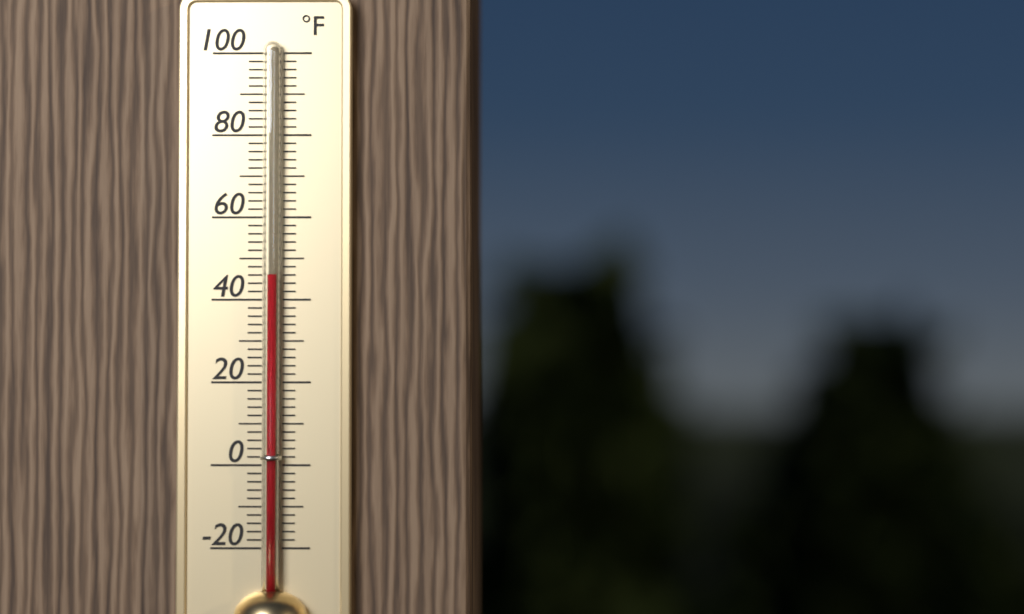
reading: 46 °F
